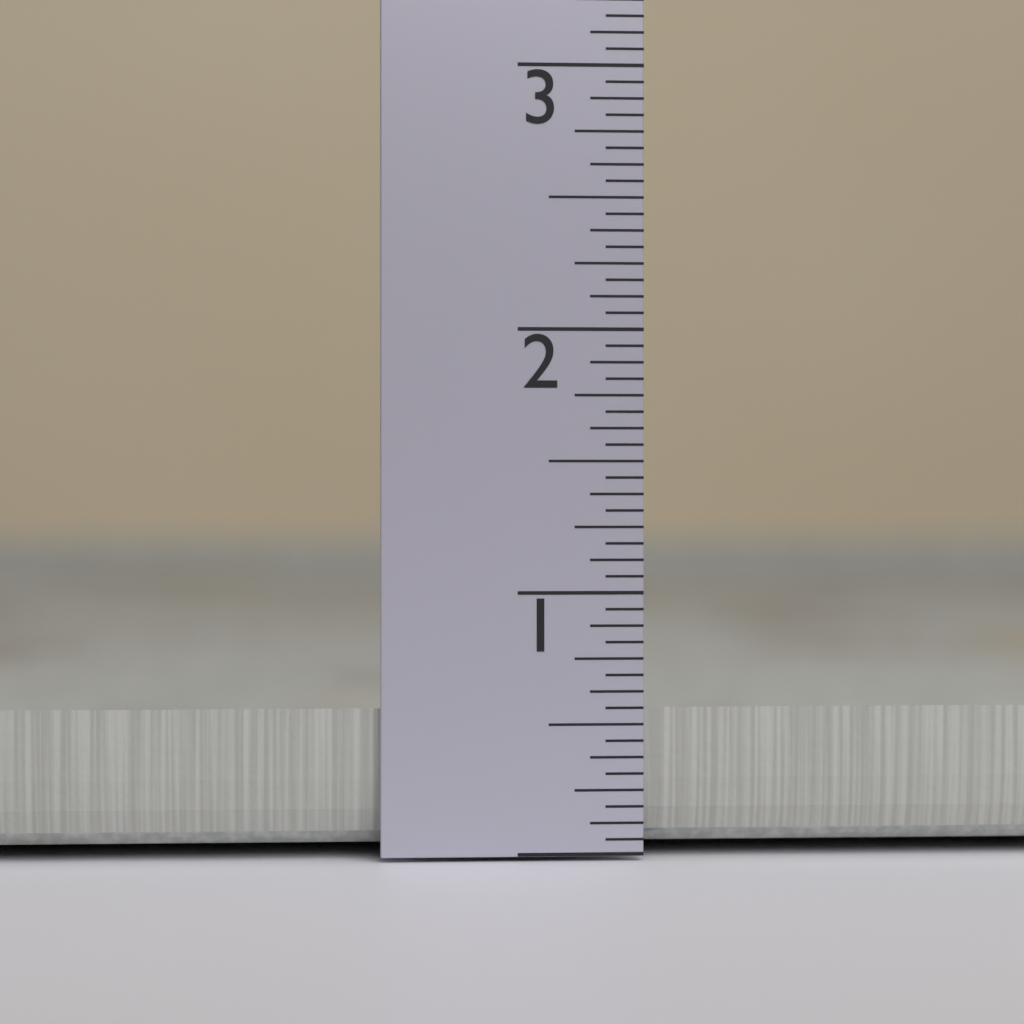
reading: 0.5625 in
